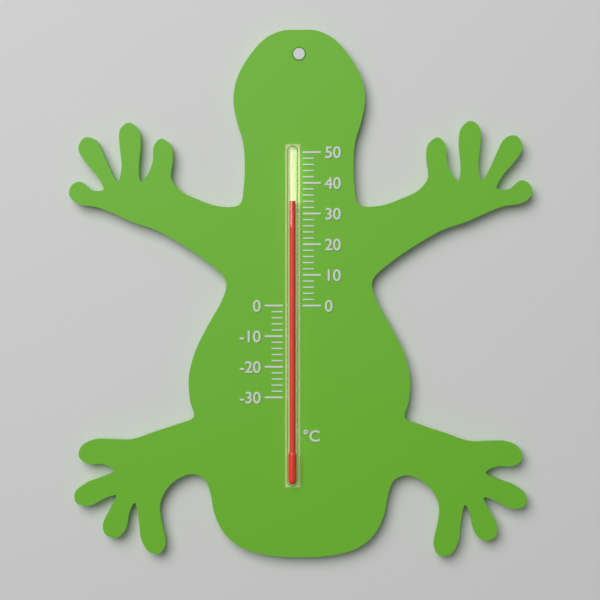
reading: 34 °C
